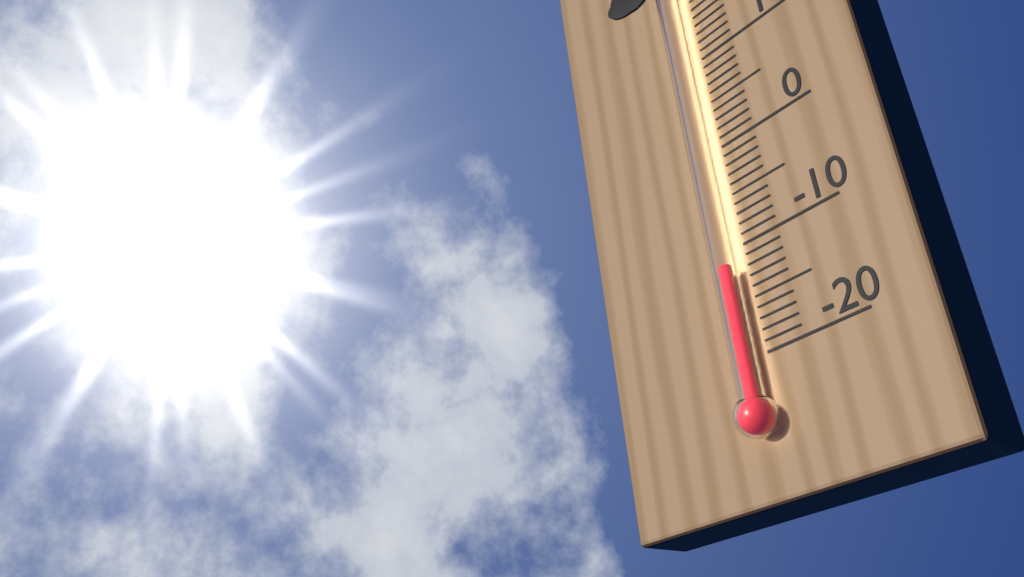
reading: -12 °C
